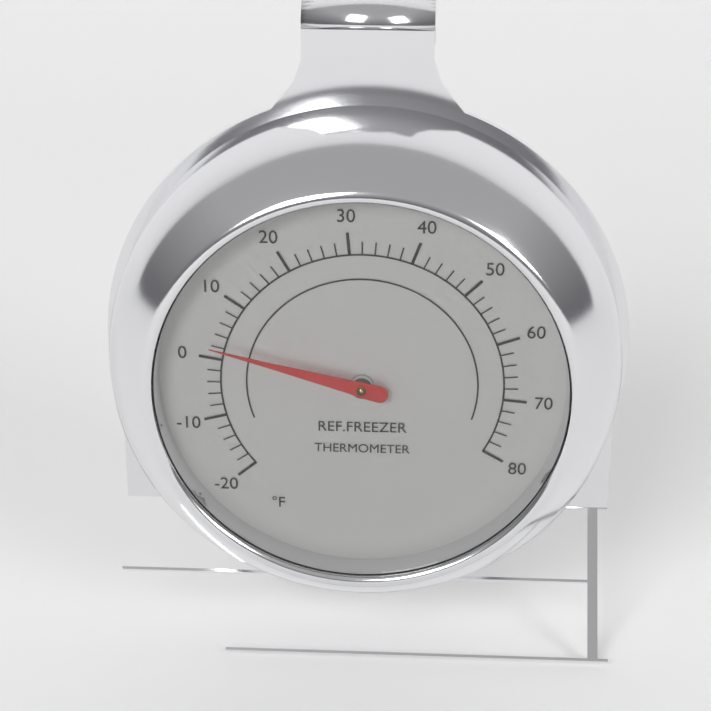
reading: 2 °F
